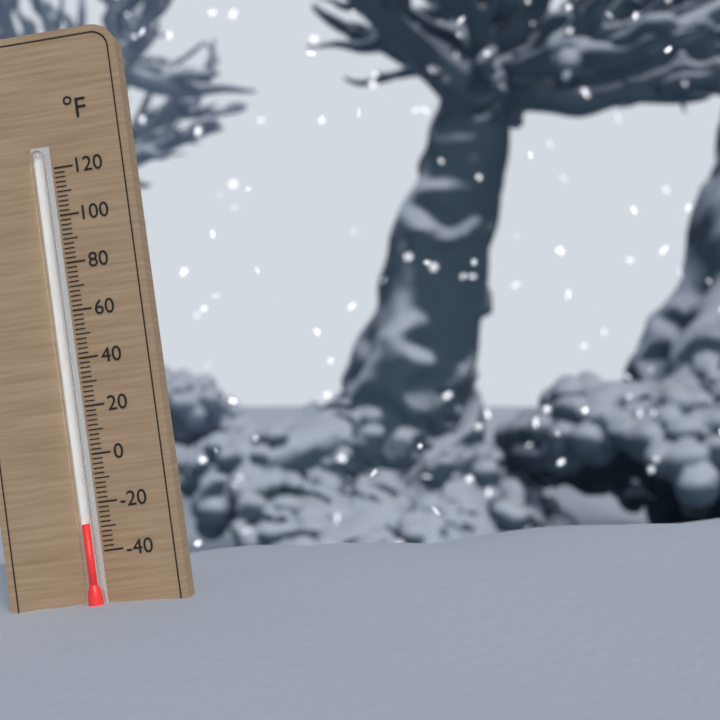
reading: -28 °F
